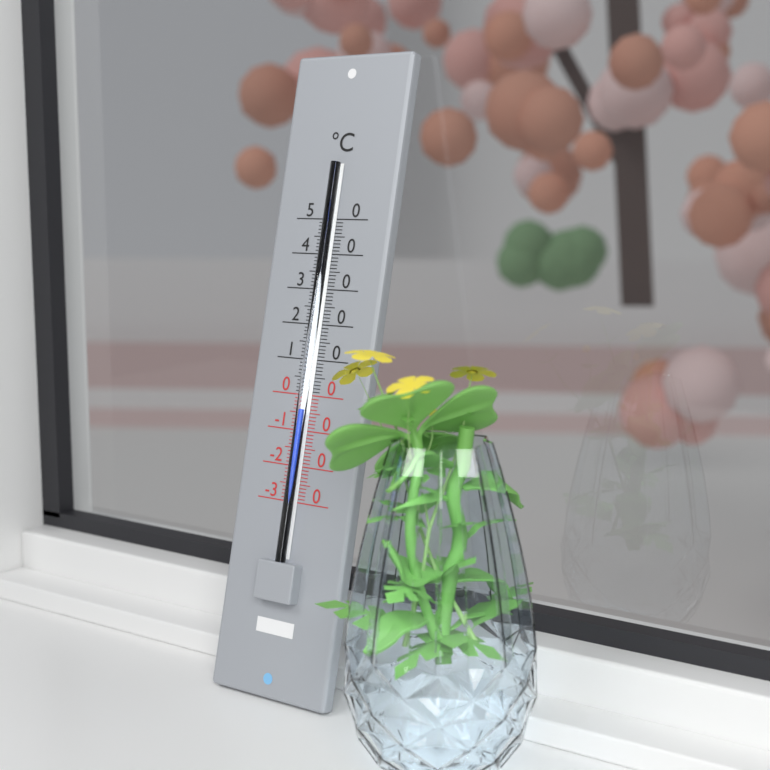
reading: -4 °C
